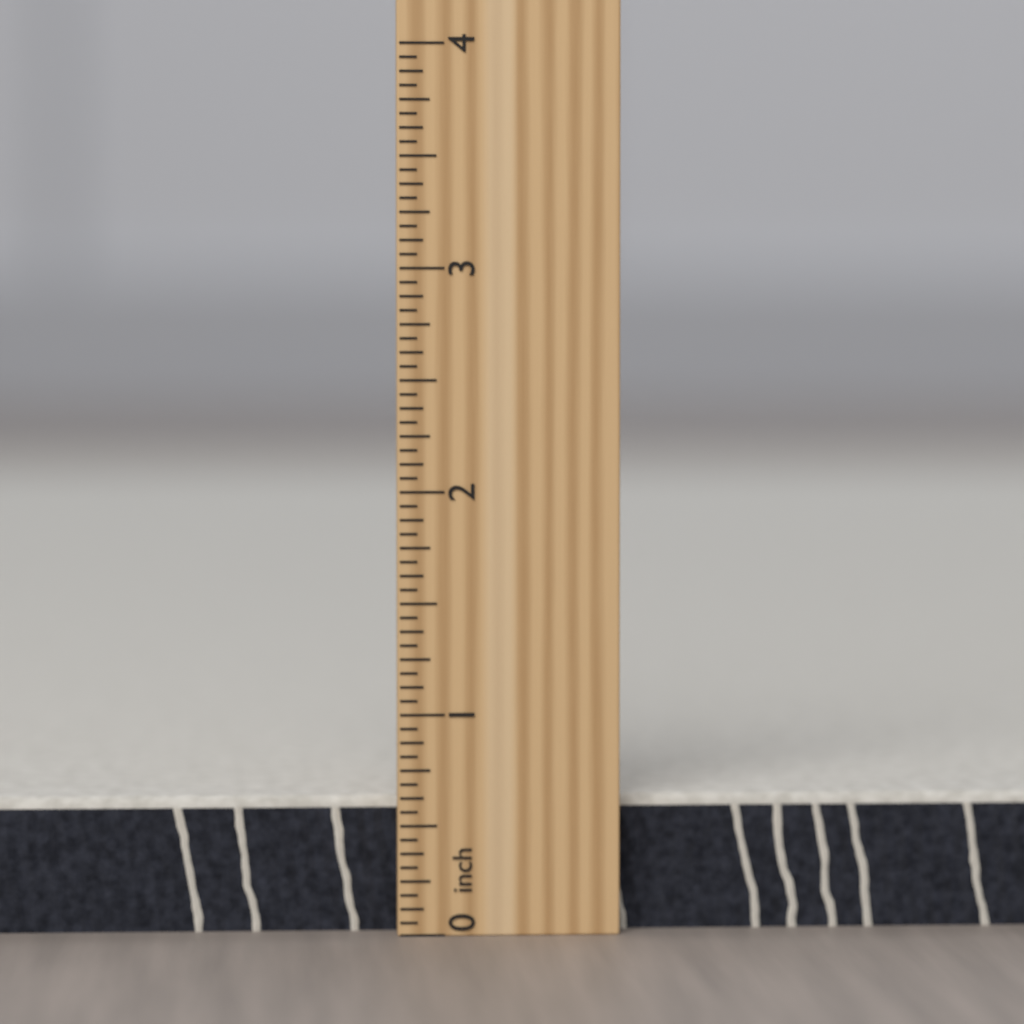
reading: 0.6250 inch
